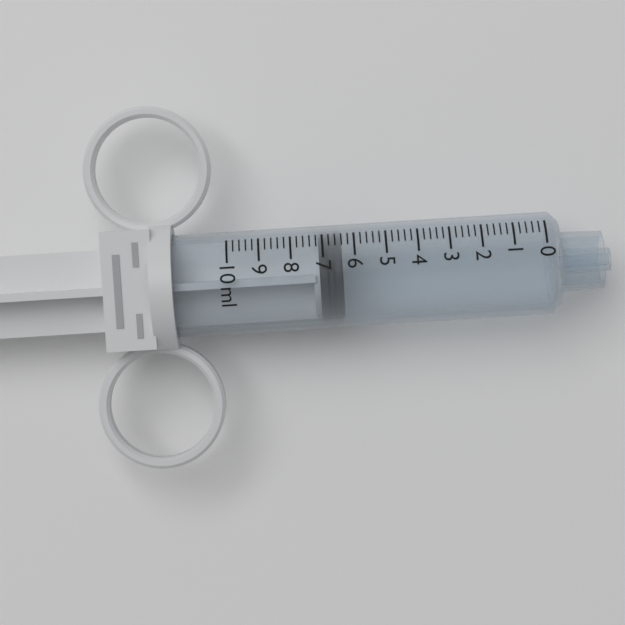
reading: 6.4 ml
